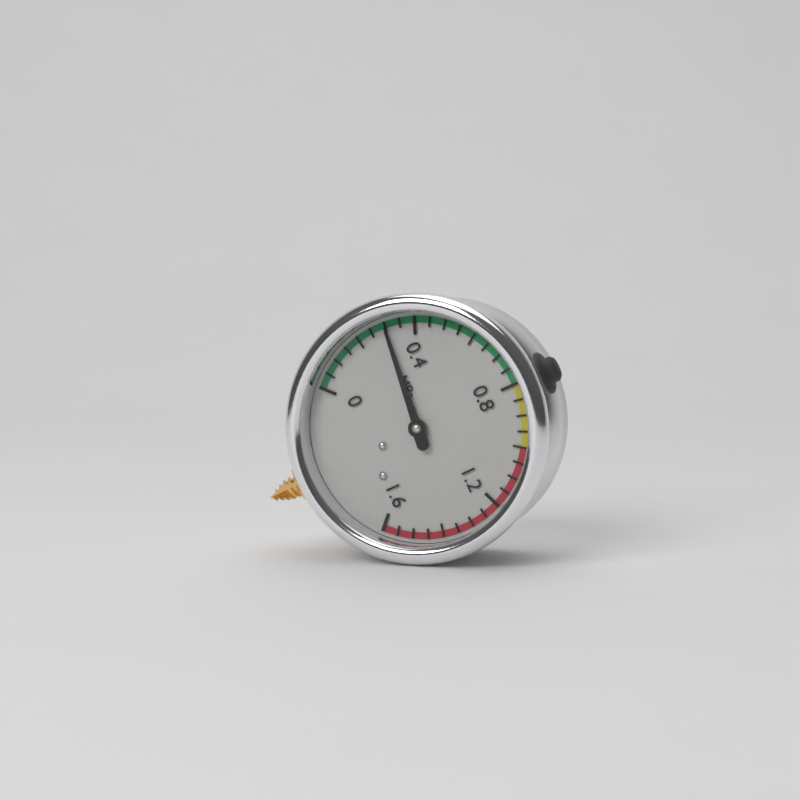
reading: 0.30 MPa
